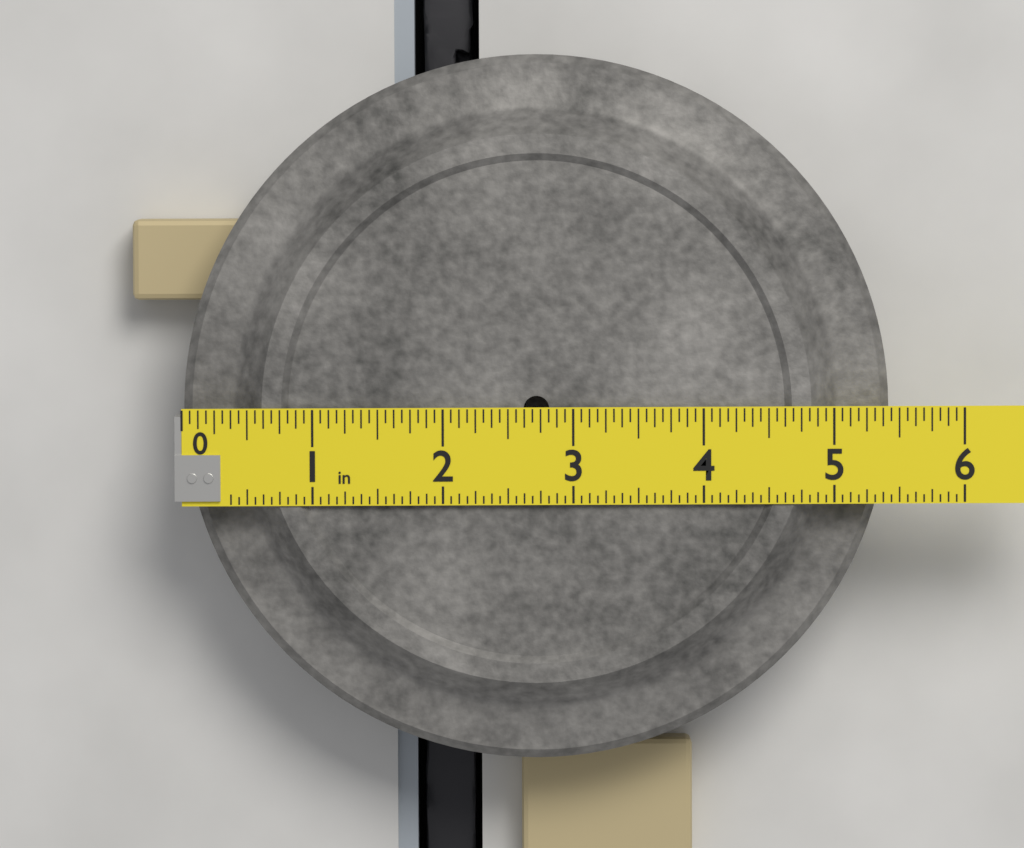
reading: 5.4375 in
